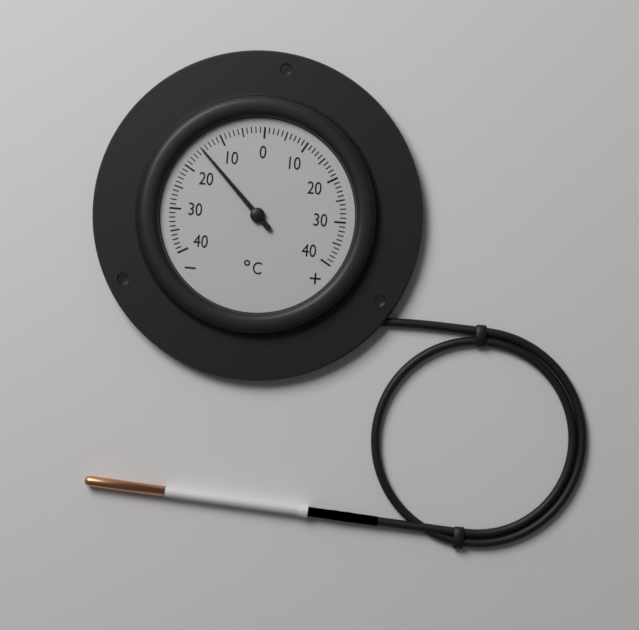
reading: -15 °C
